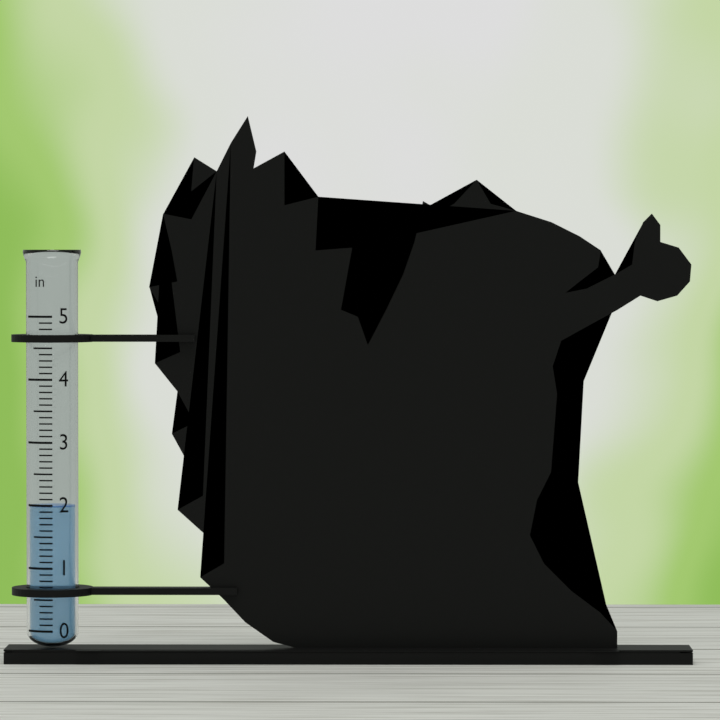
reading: 2.0 in
